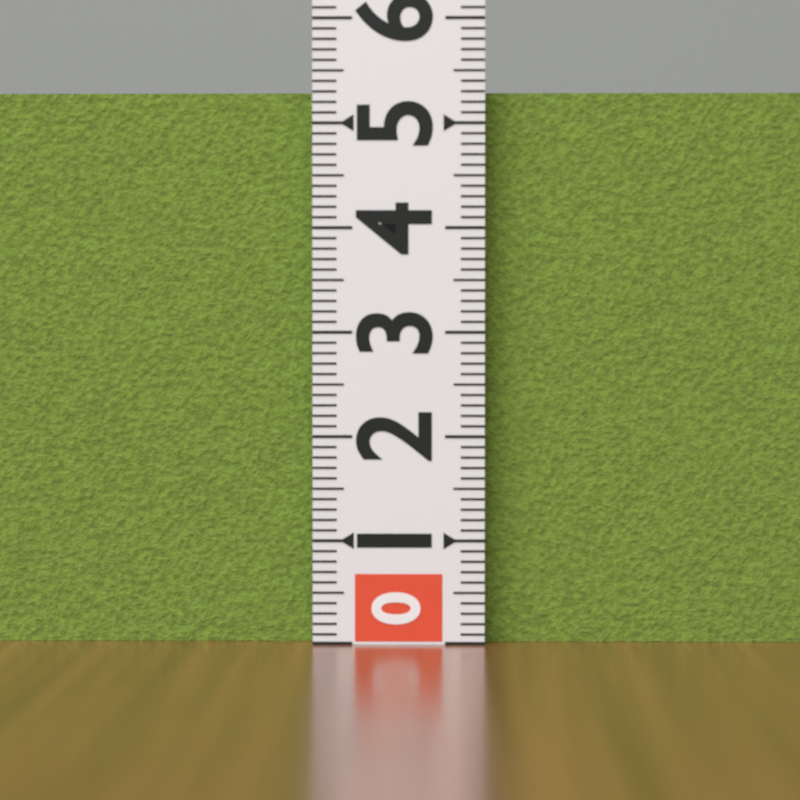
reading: 5.3 (no unit)
